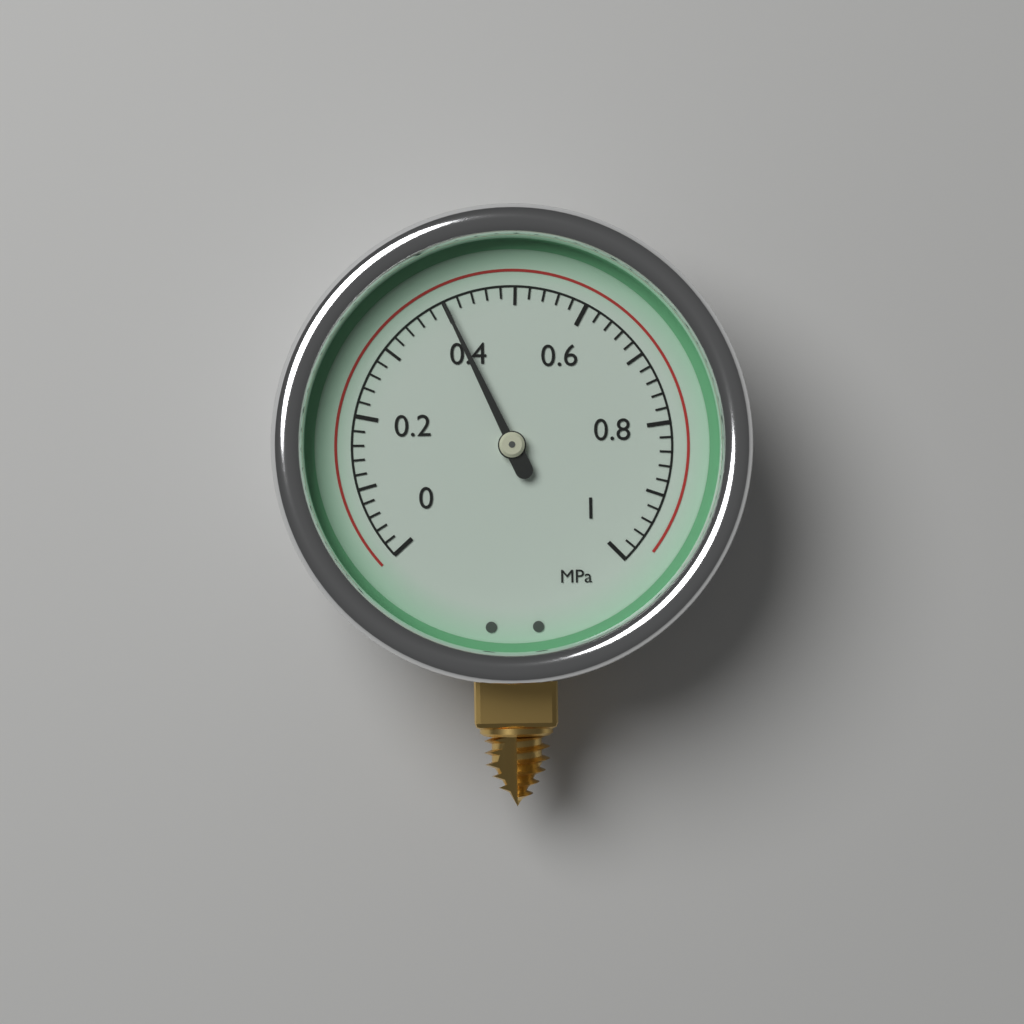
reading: 0.40 MPa
